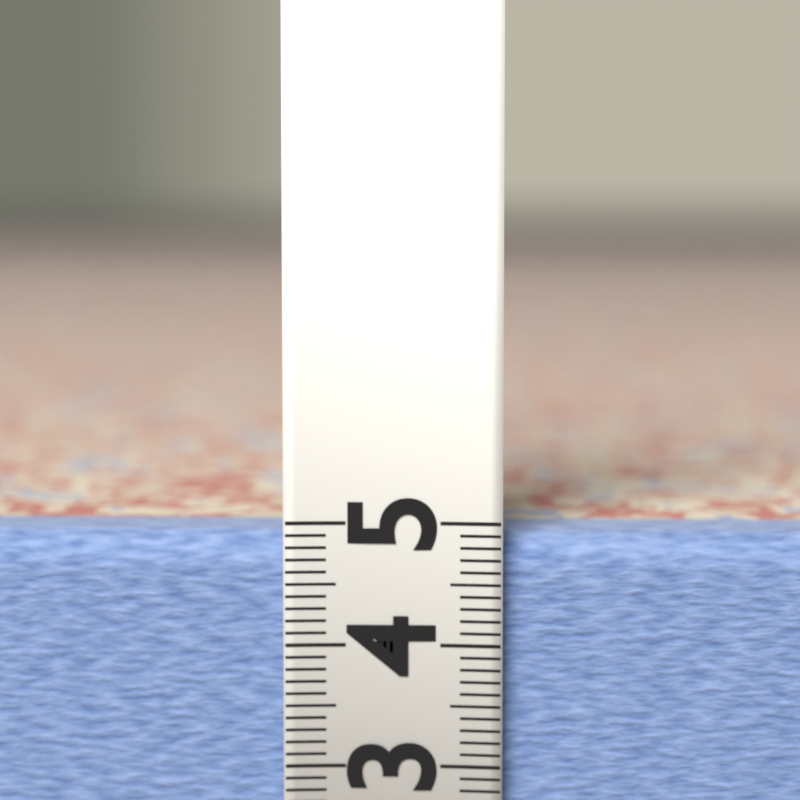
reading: 4.9 (no unit)
